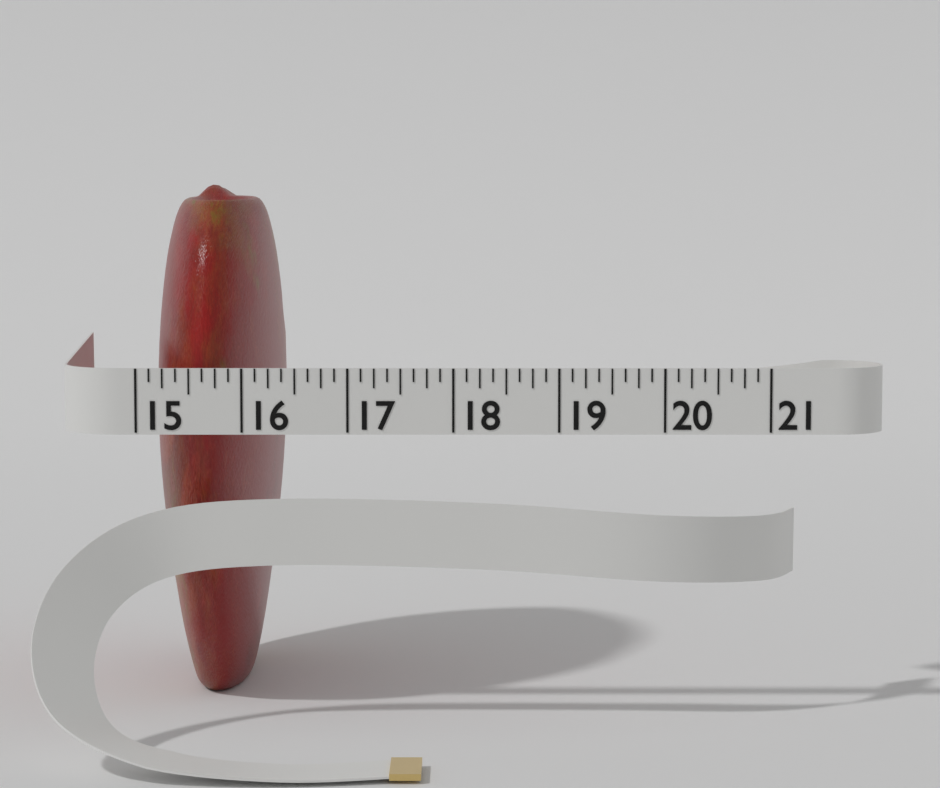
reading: 16.250 (no unit)
